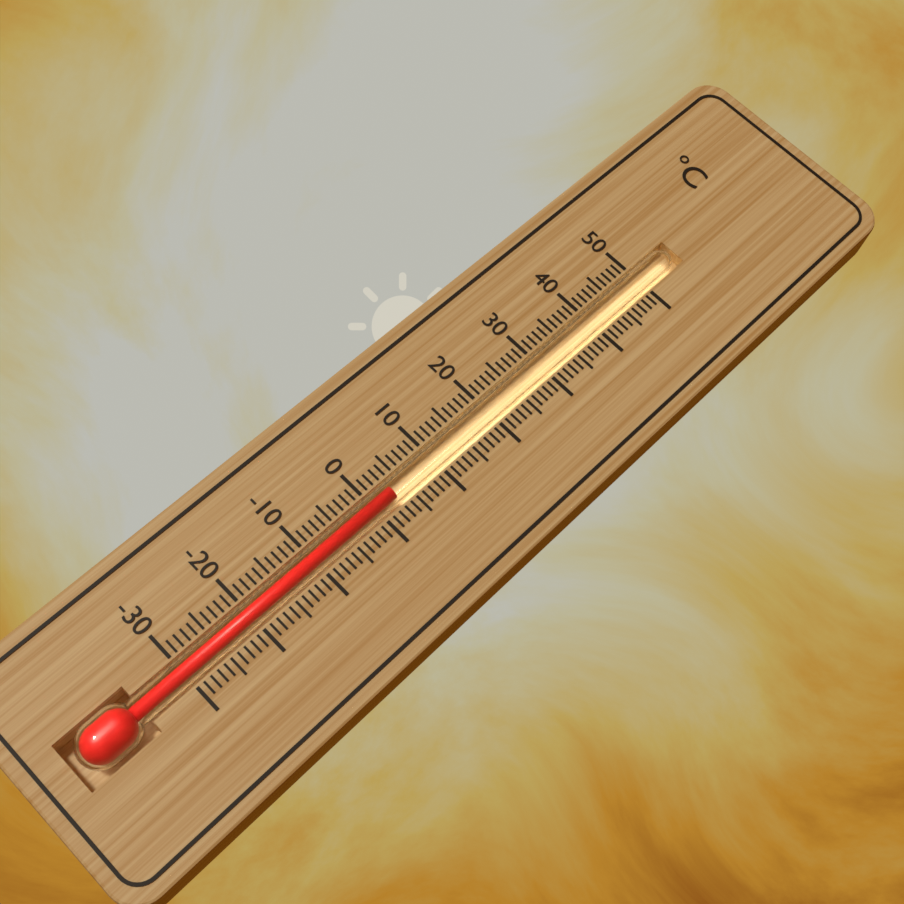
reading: 3 °C
